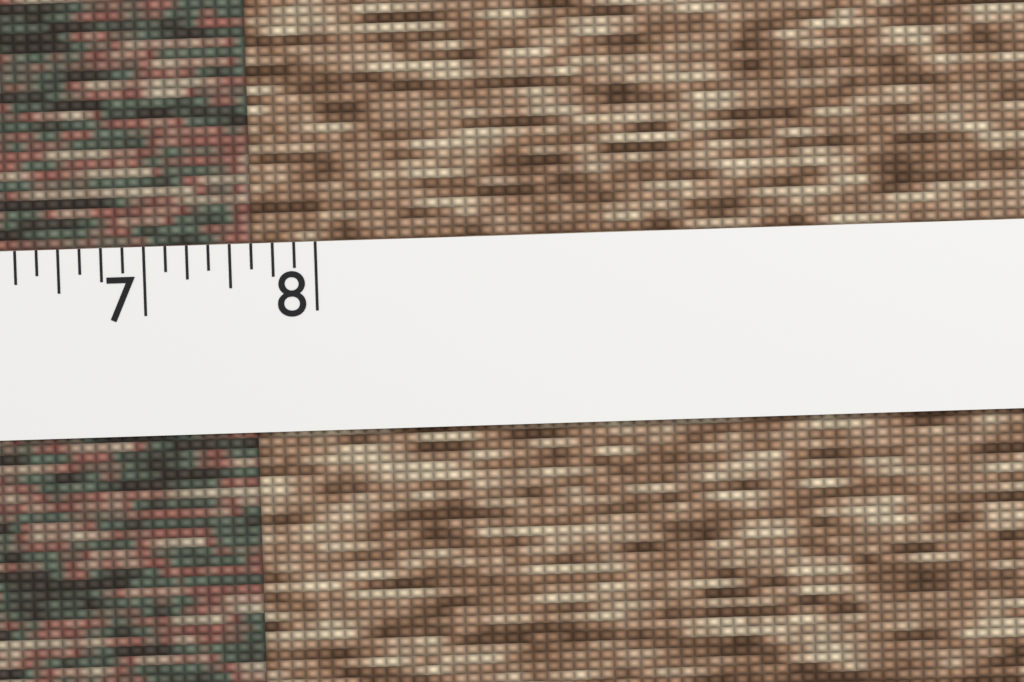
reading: 7.625 (no unit)
